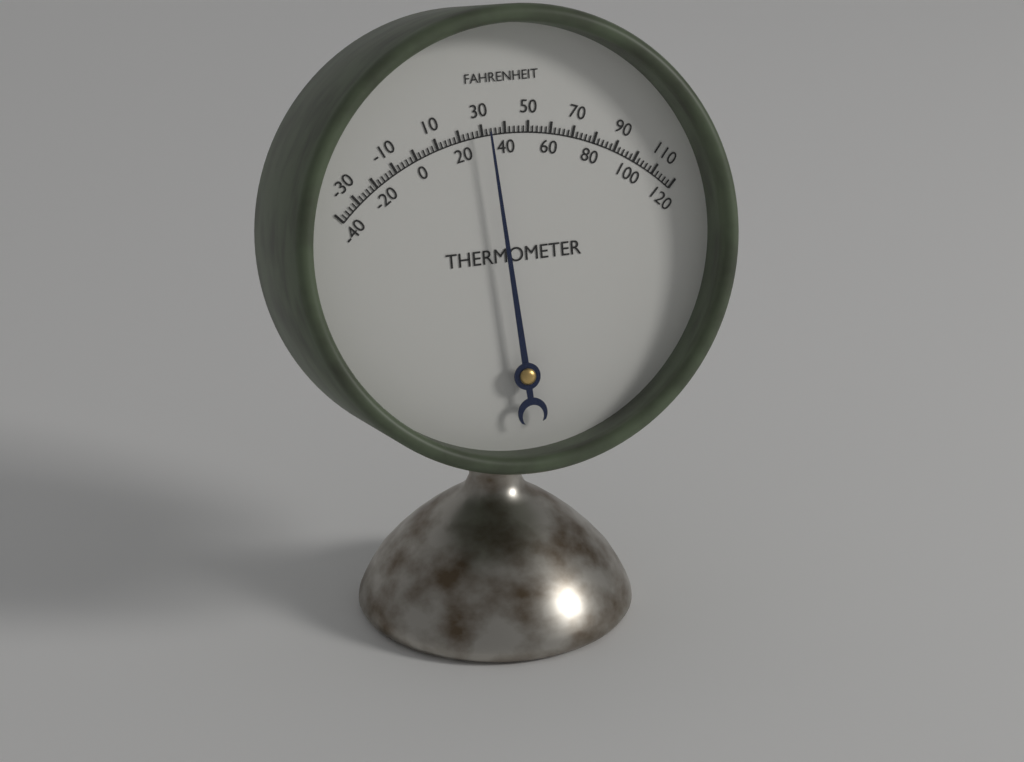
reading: 32 °F
